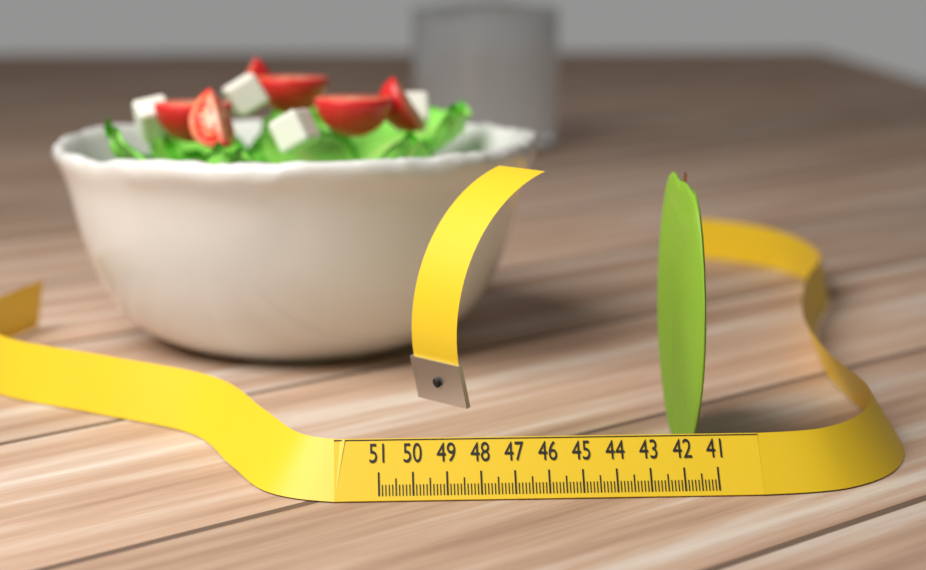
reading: 41.5 (no unit)
